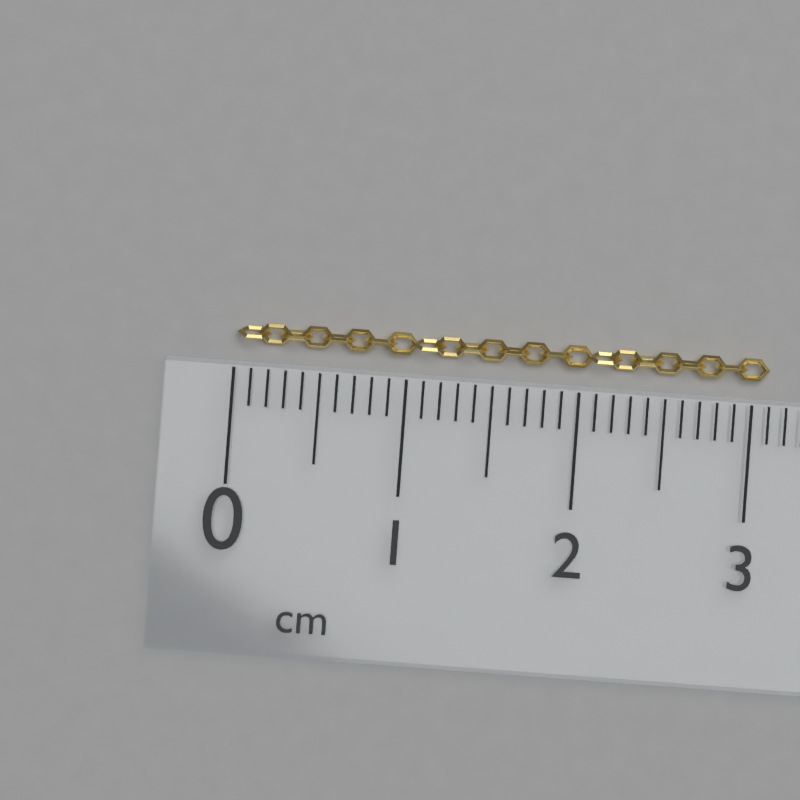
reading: 3.1 cm
